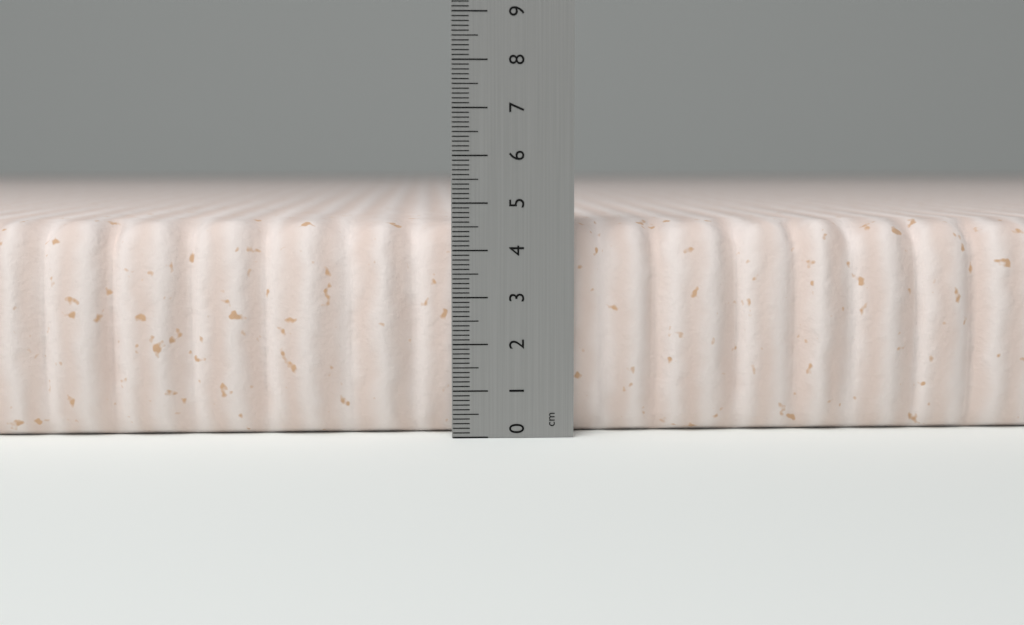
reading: 4.6 cm
